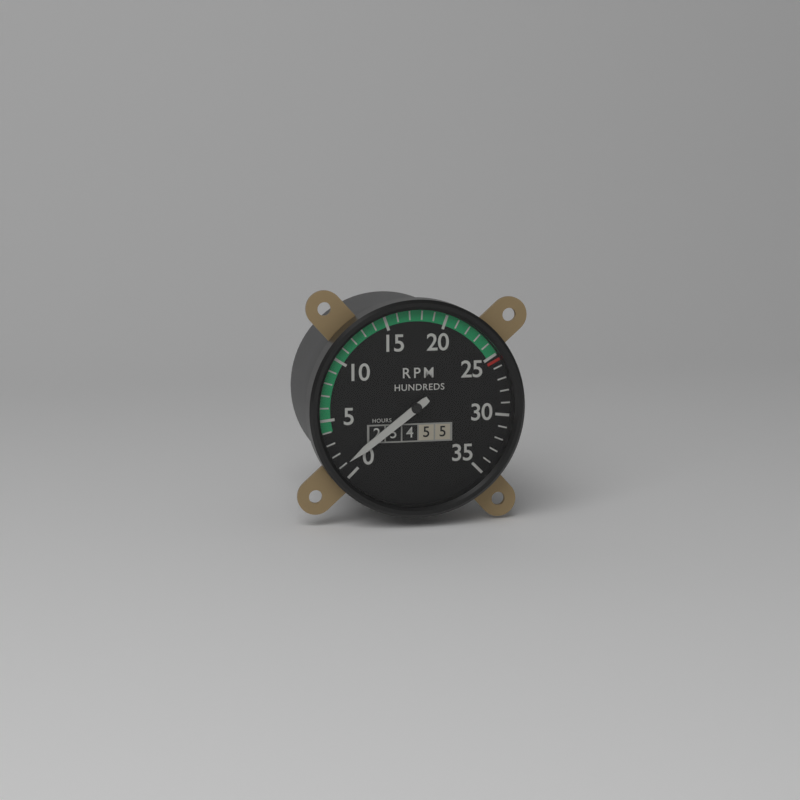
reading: 100 RPM
